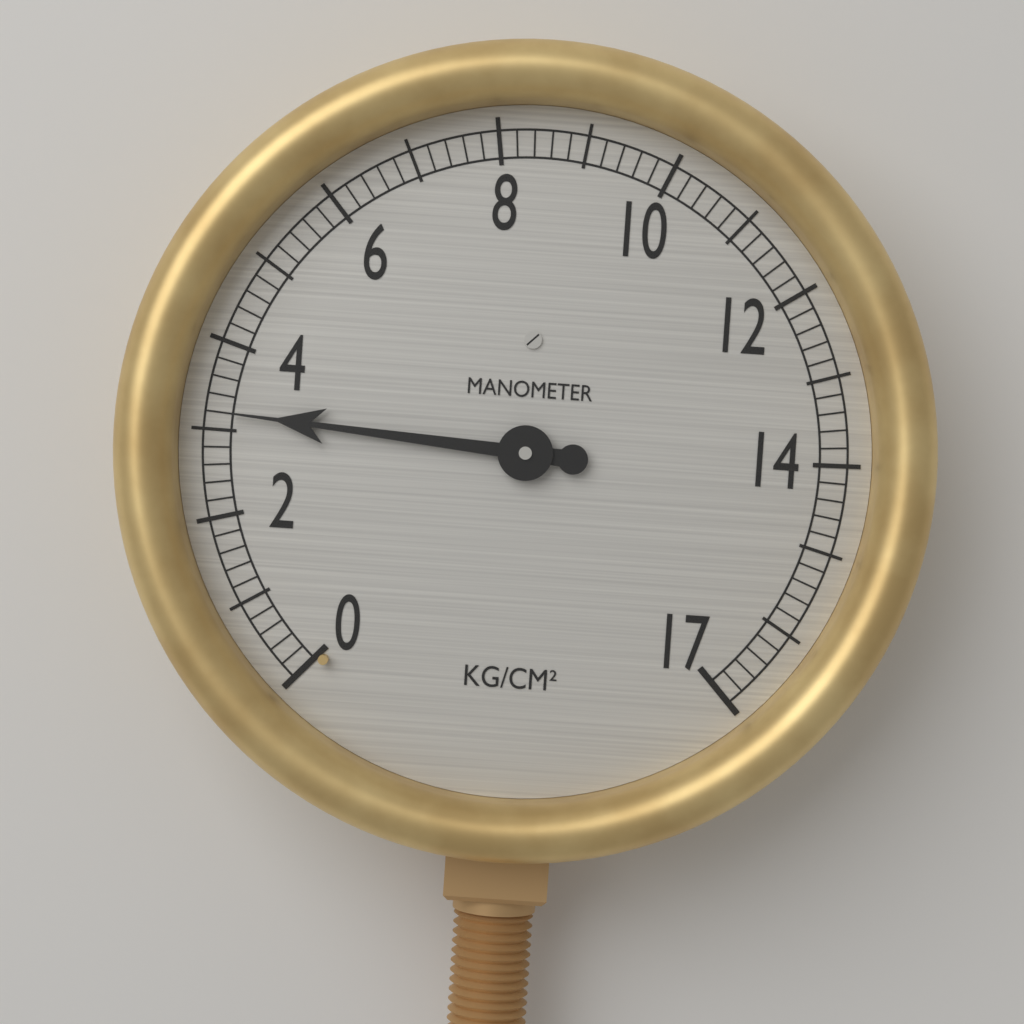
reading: 3.2 kg/cm²
